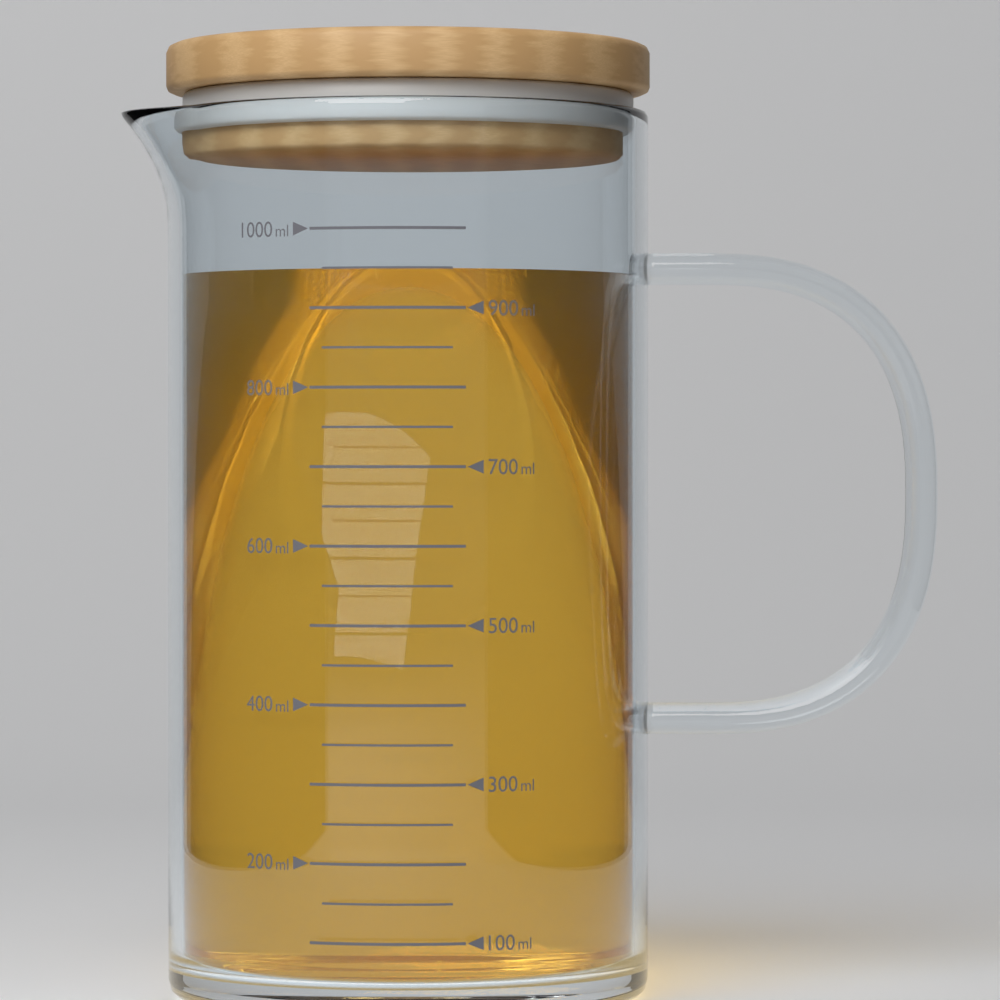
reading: 950 ml
